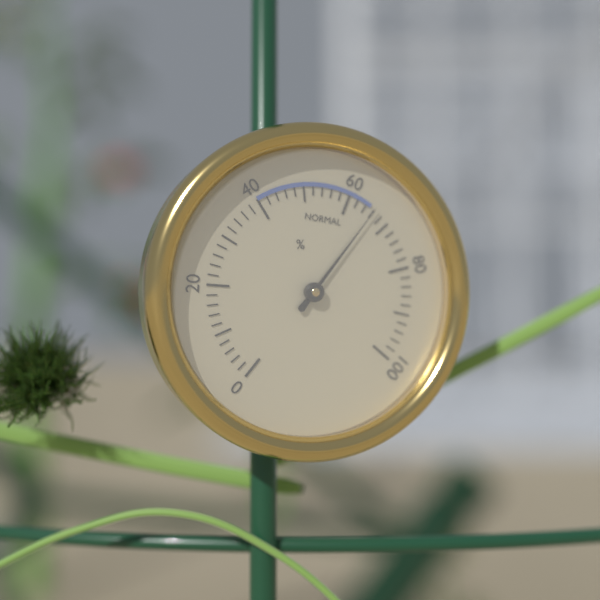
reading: 66 %
